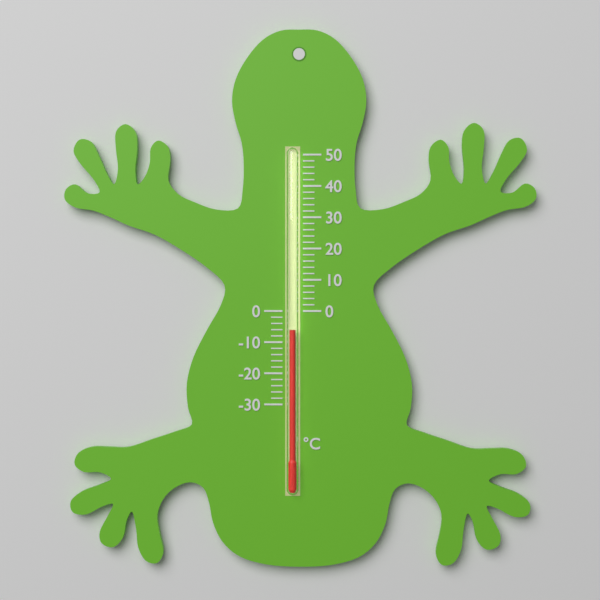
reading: -6 °C
